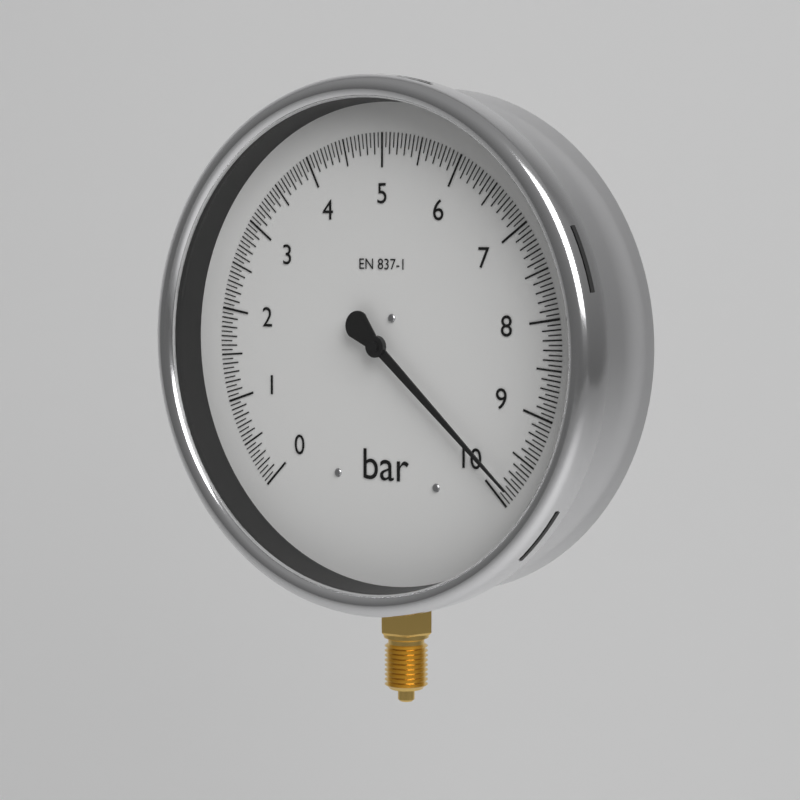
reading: 9.85 bar
